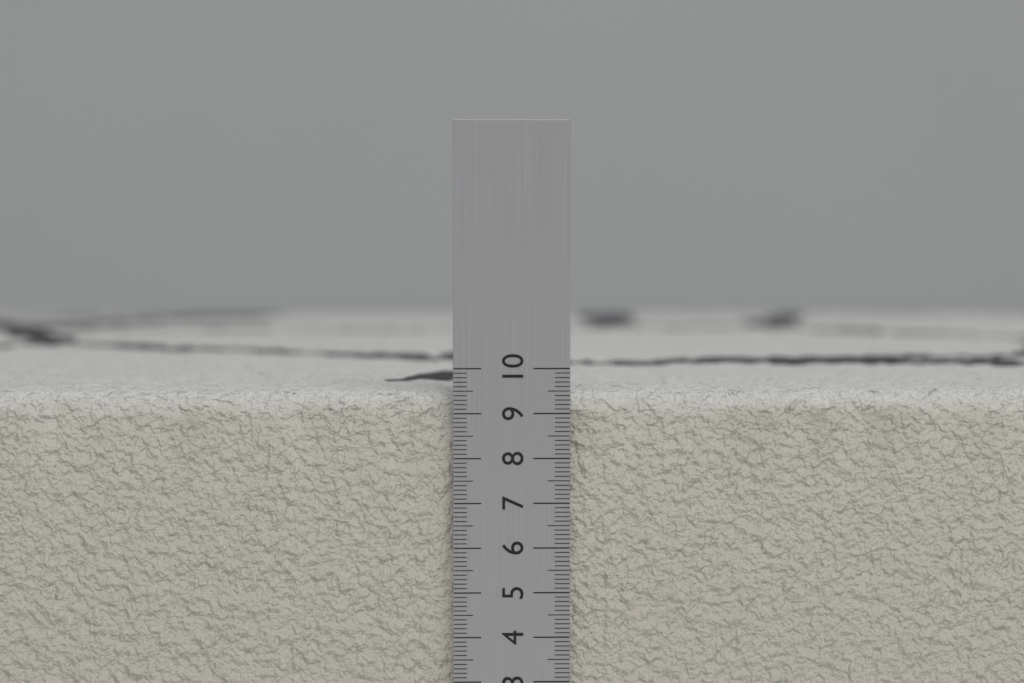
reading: 9.5 cm
